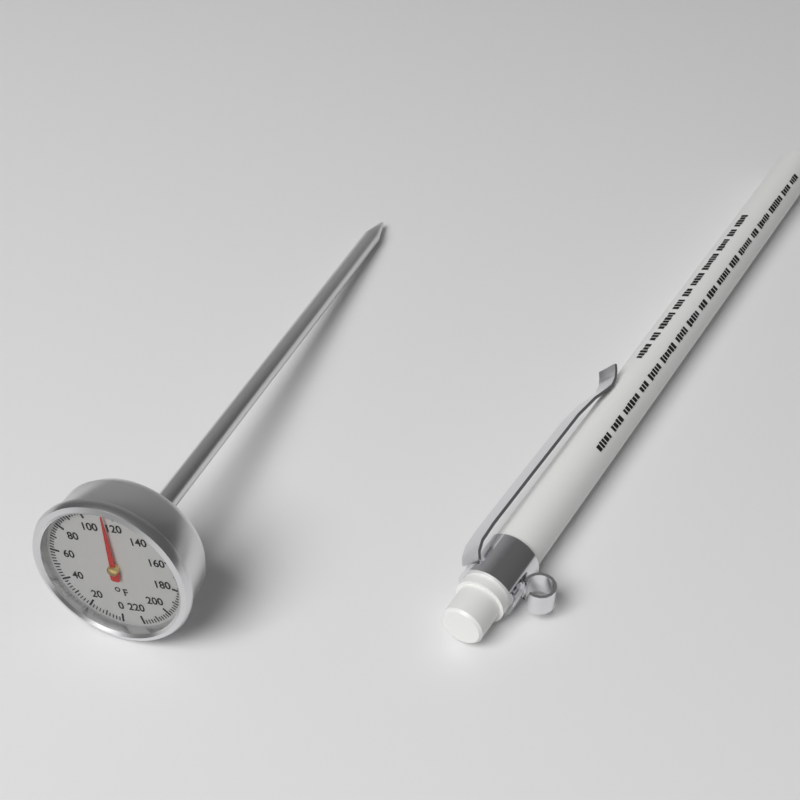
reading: 114 °F
